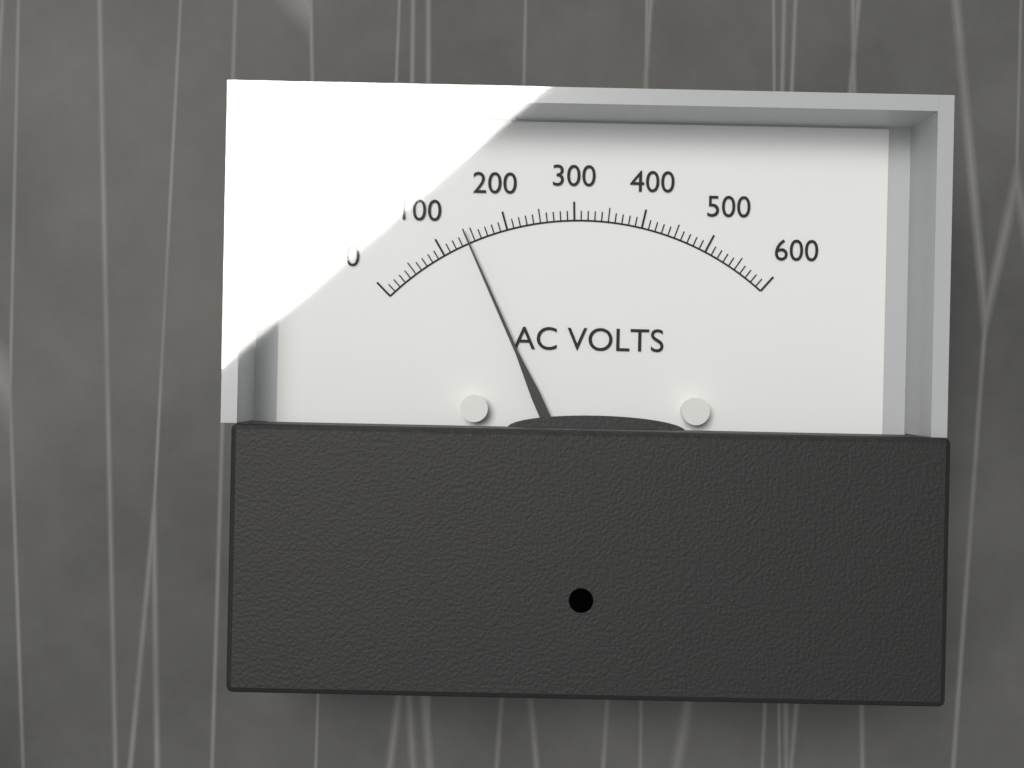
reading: 140 V
